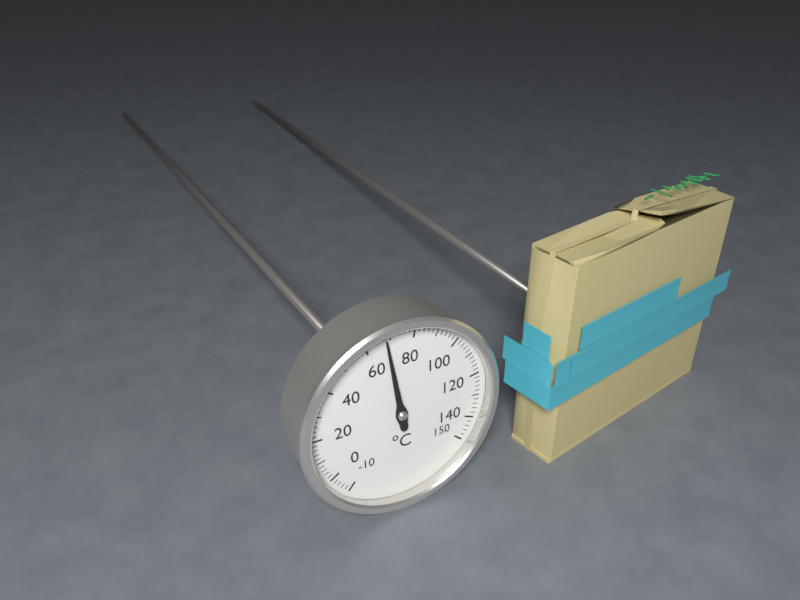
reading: 68 °C
